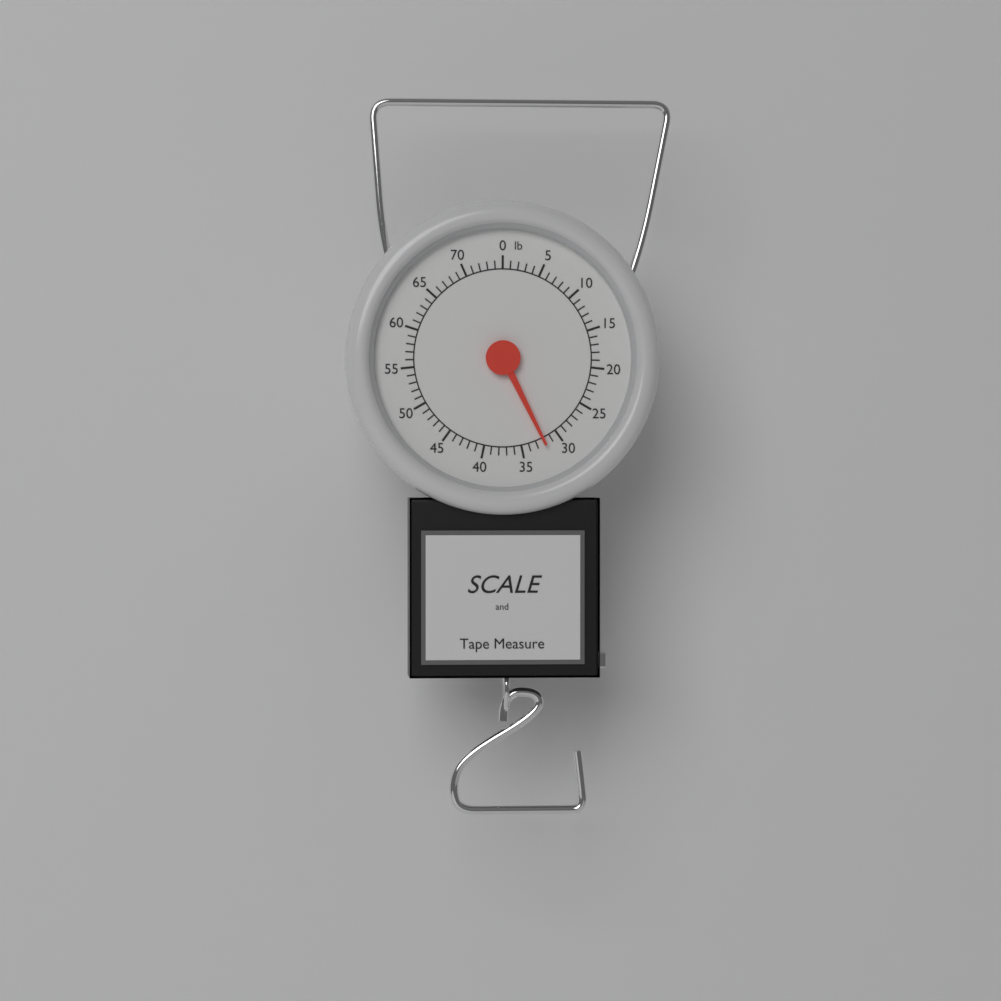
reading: 32 lb
